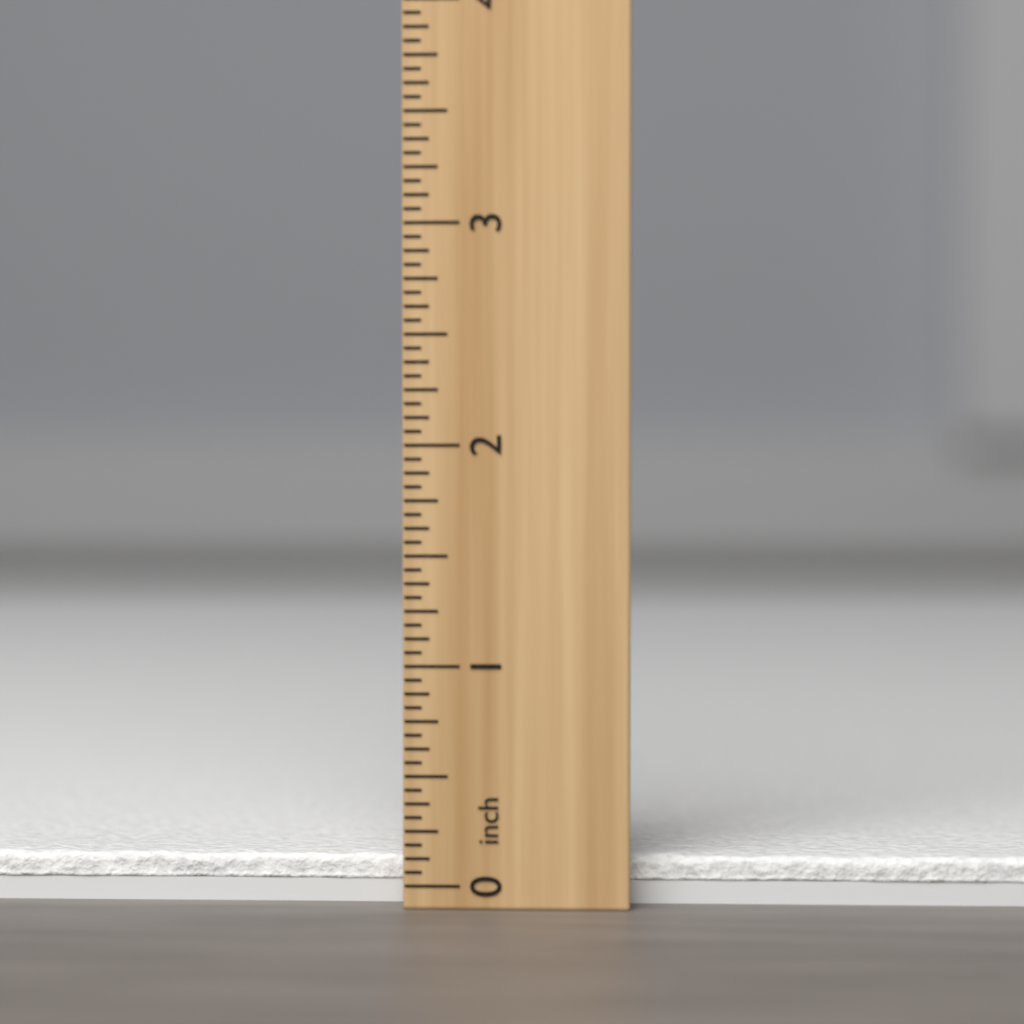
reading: 0.1250 inch
